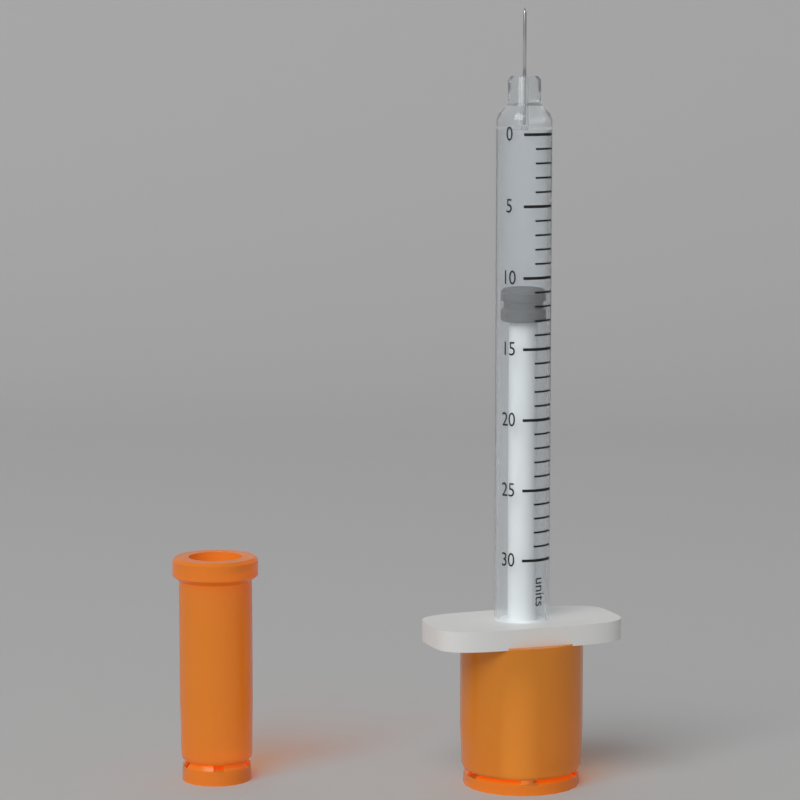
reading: 11 units
